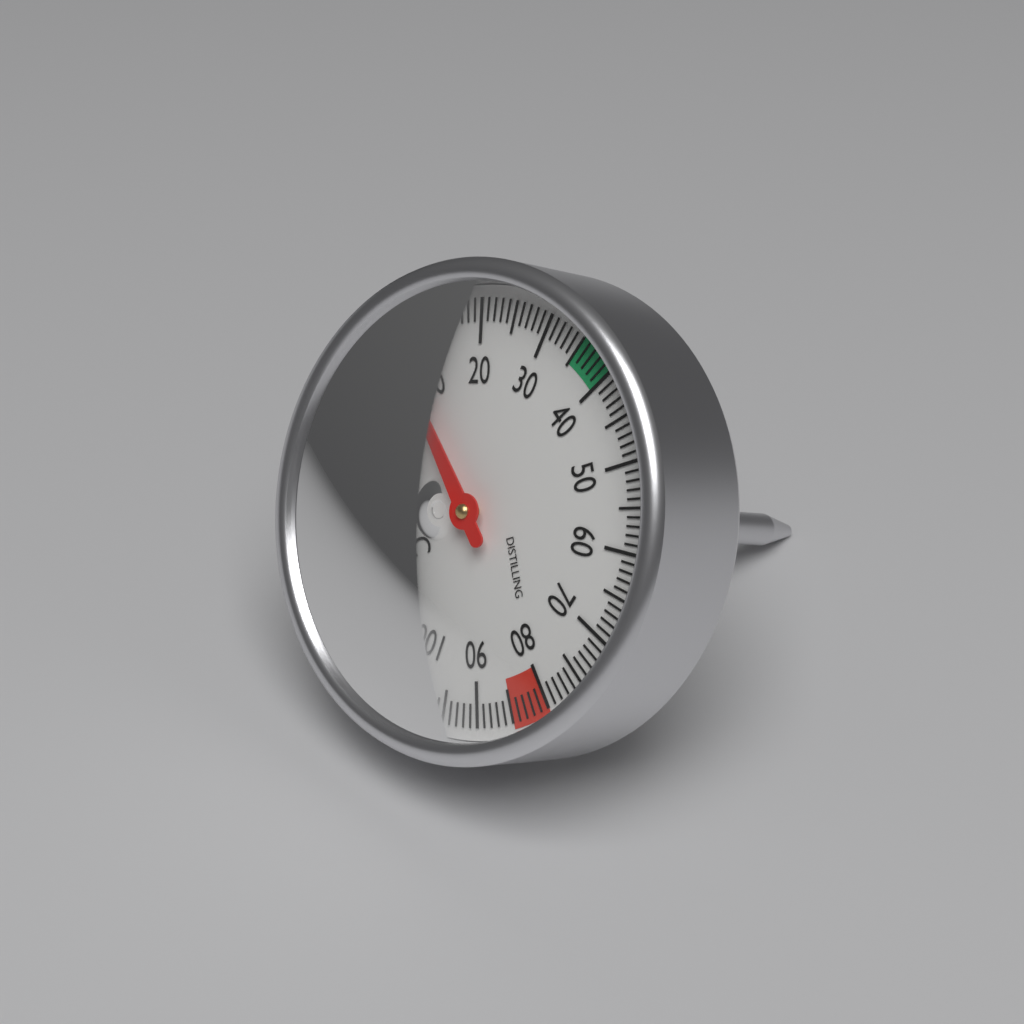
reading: 7 °C
